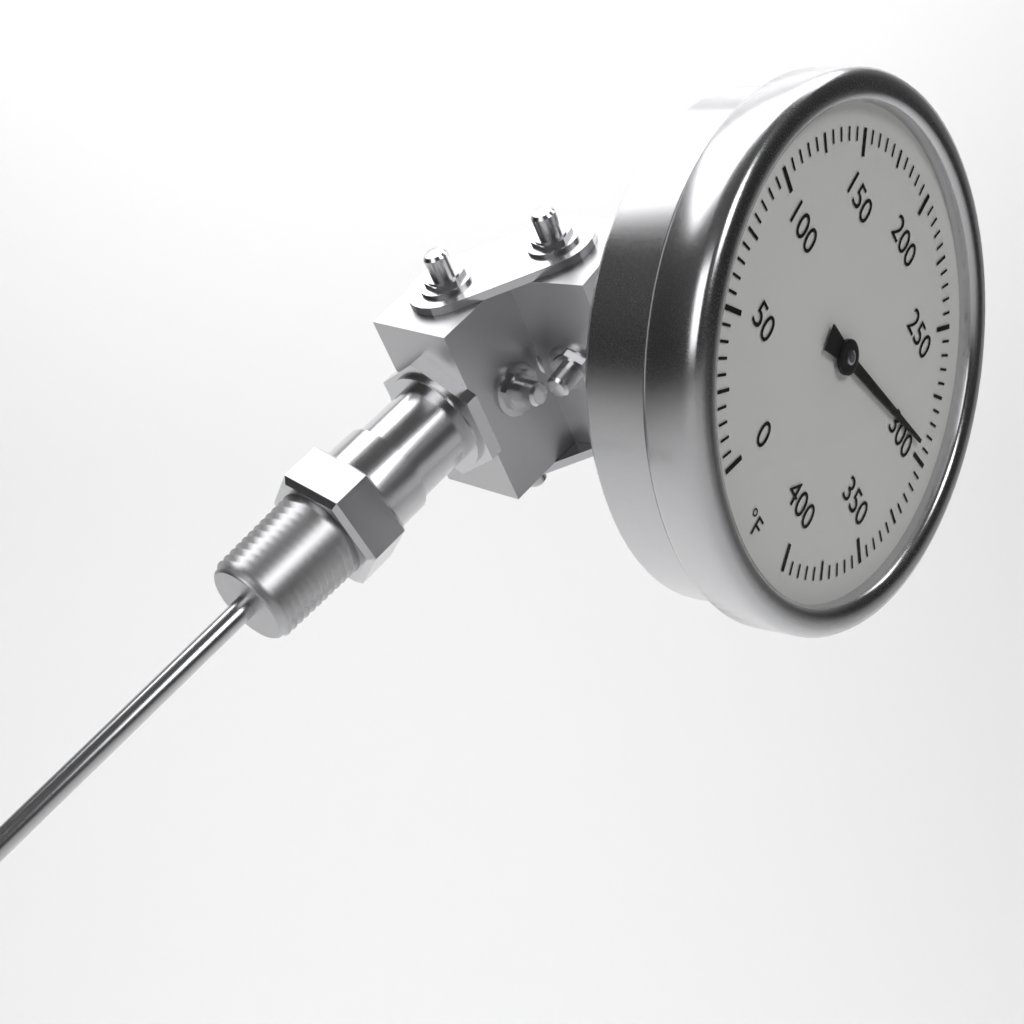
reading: 295 °F
